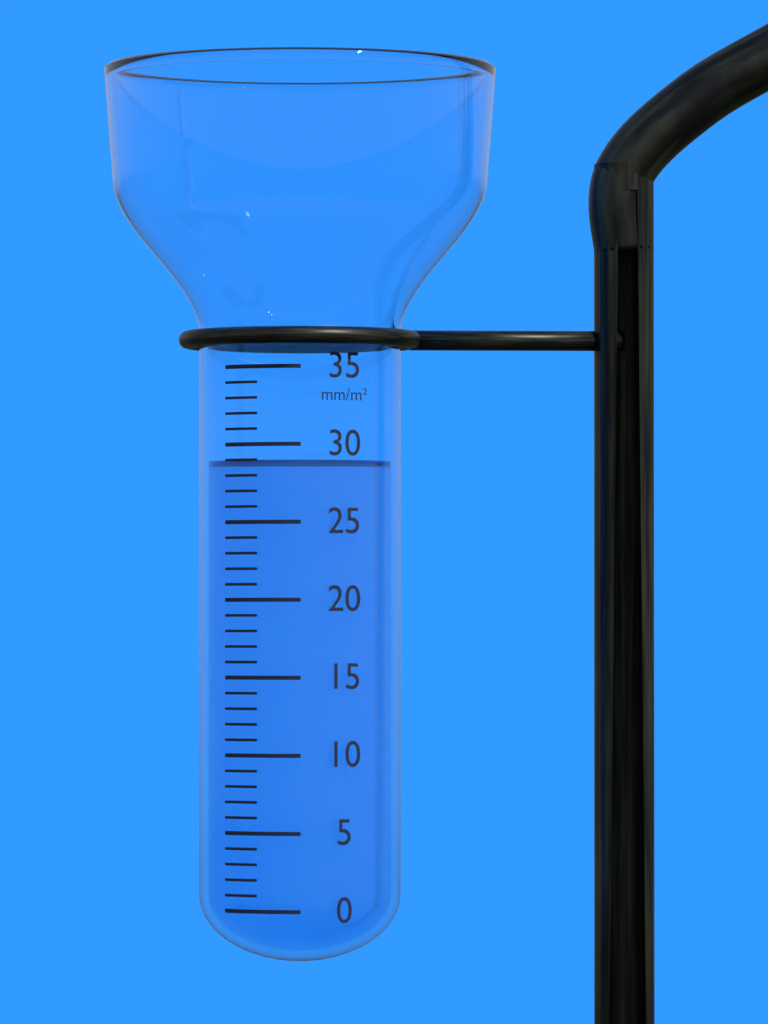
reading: 29 mm/m²
